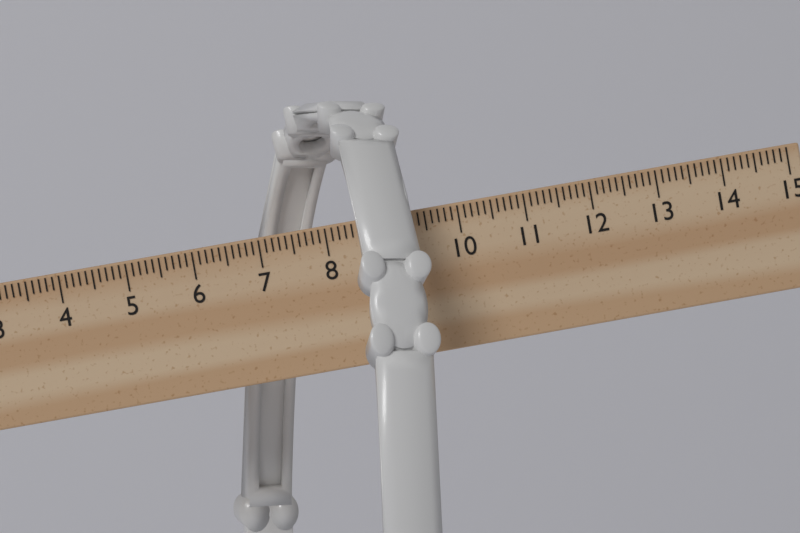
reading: 9.4 cm
